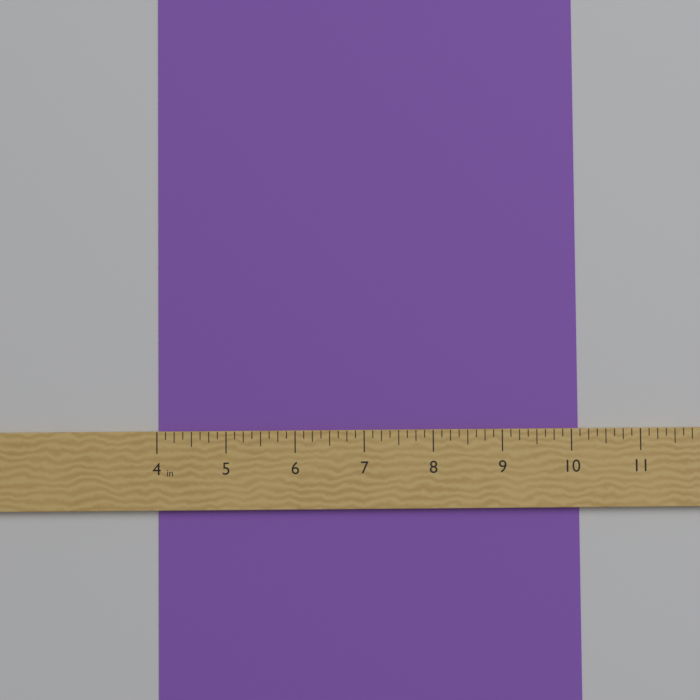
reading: 10.125 in
